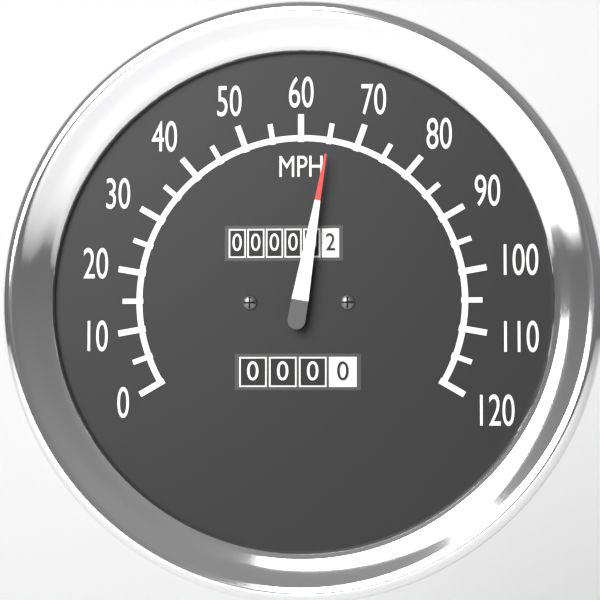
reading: 65 MPH
